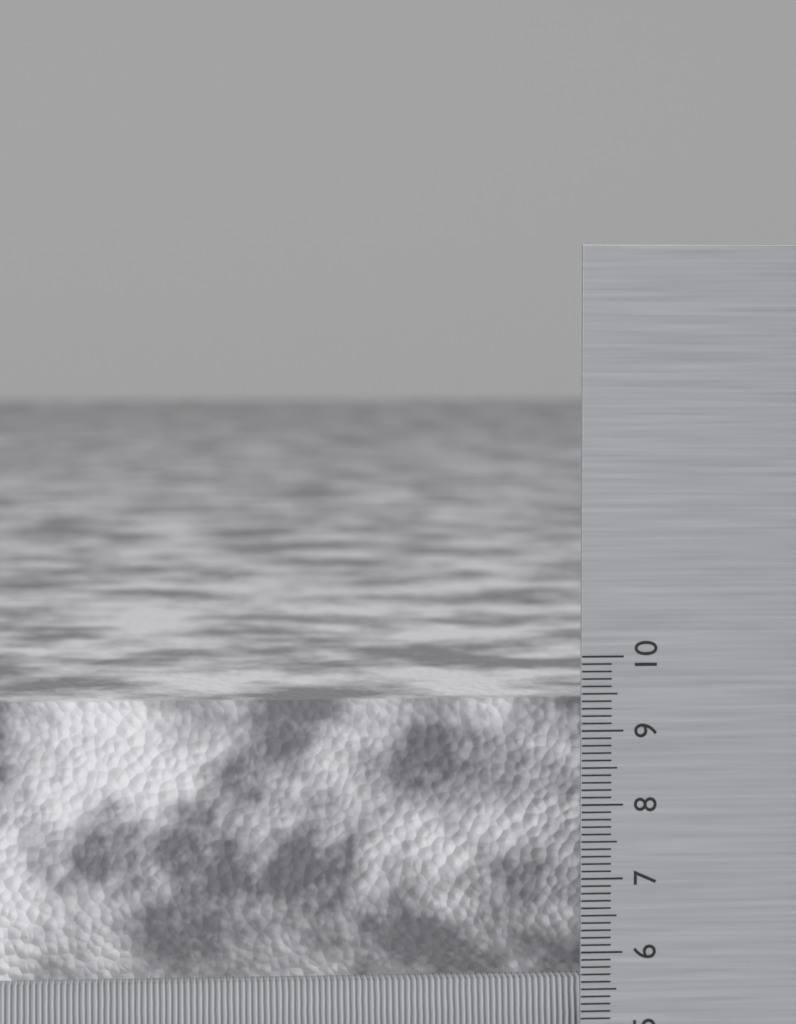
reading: 9.3 cm
